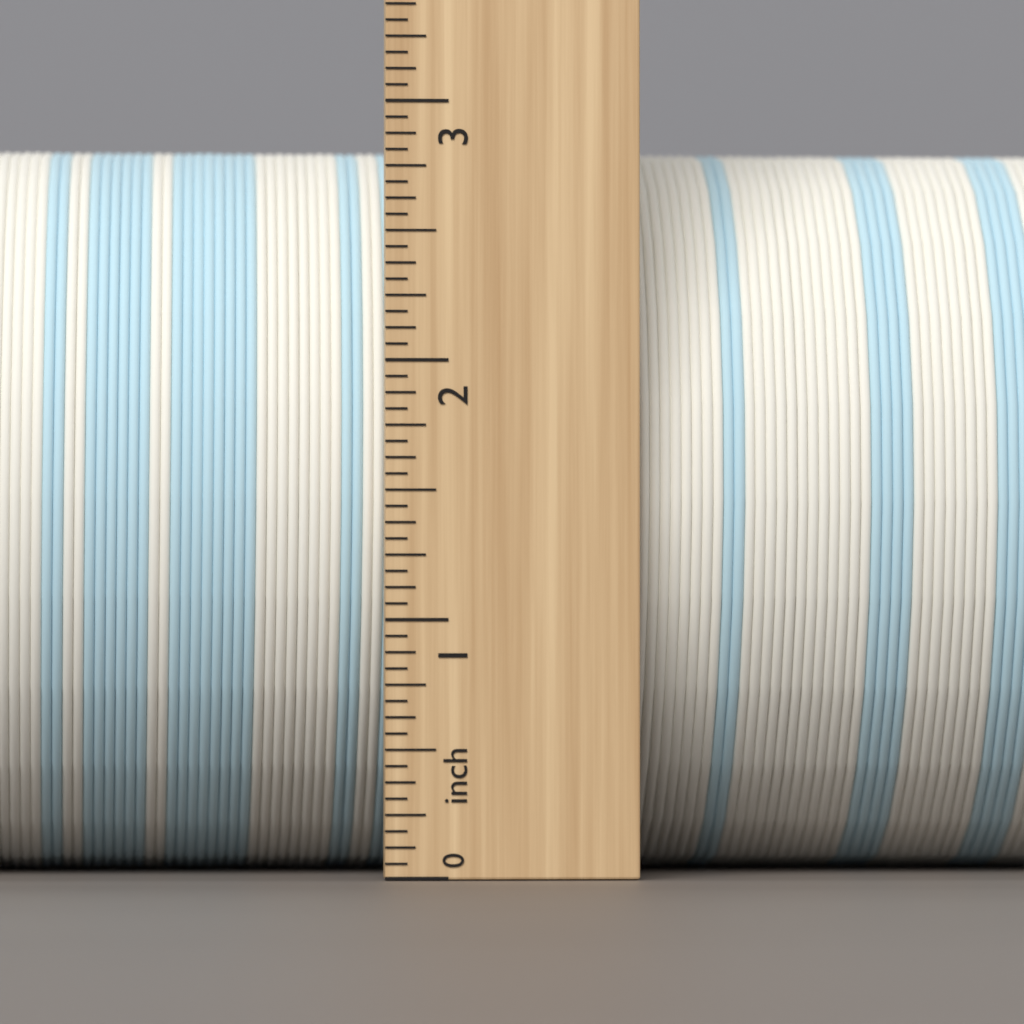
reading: 2.9375 inch
